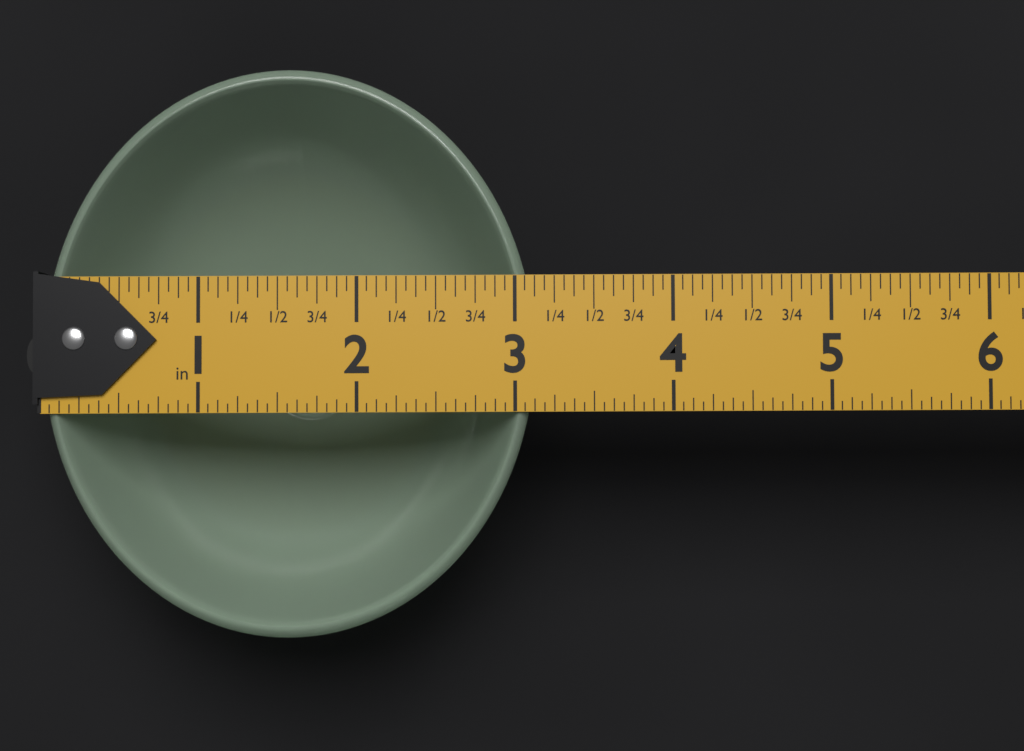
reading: 3.1250 in
